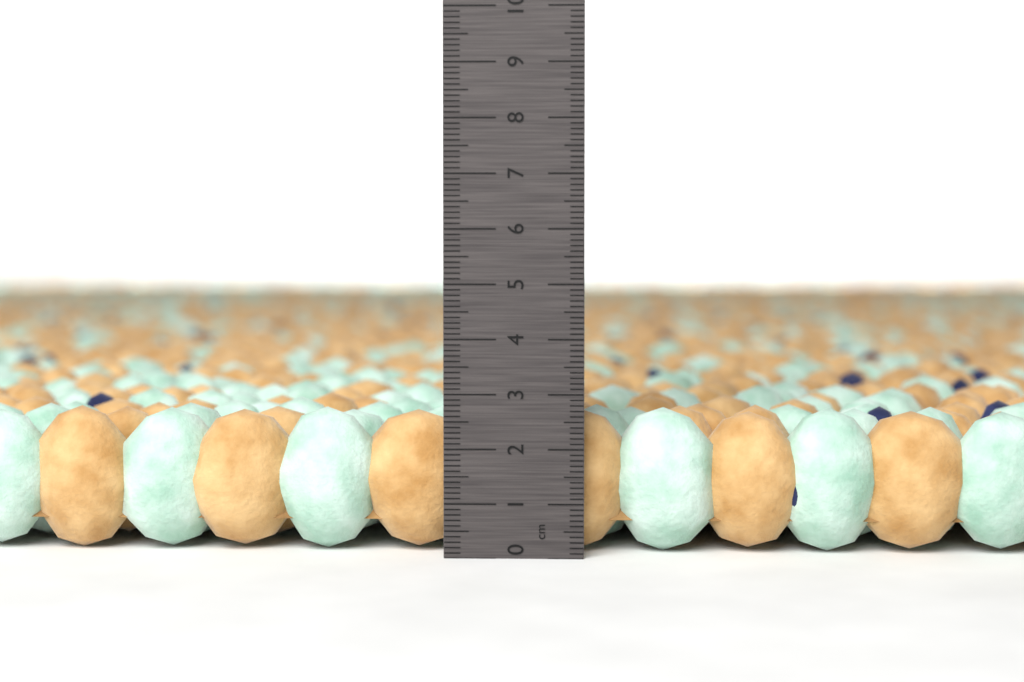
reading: 2.7 cm
